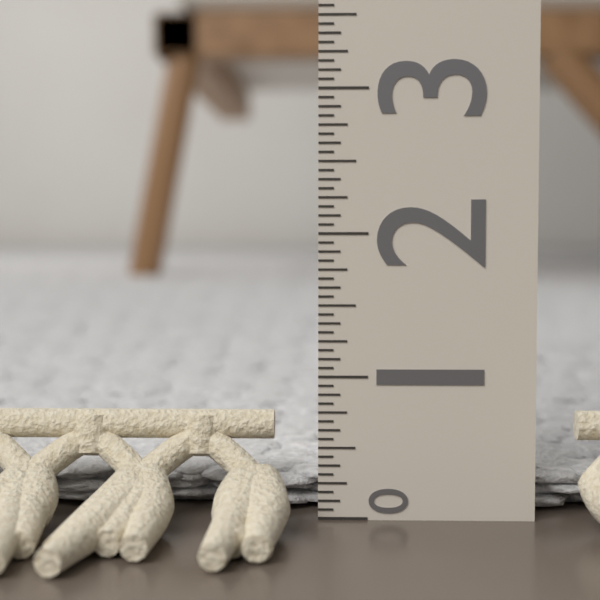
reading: 0.3125 (no unit)
